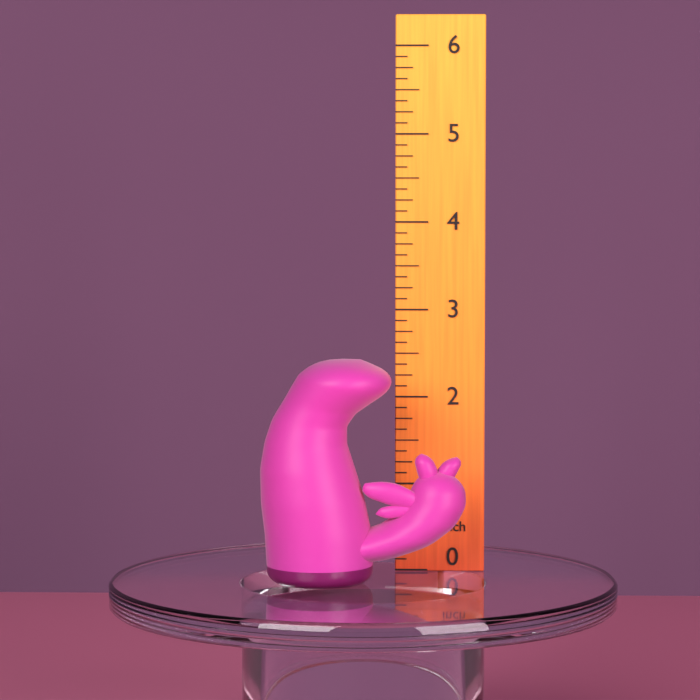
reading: 2.500 inch
